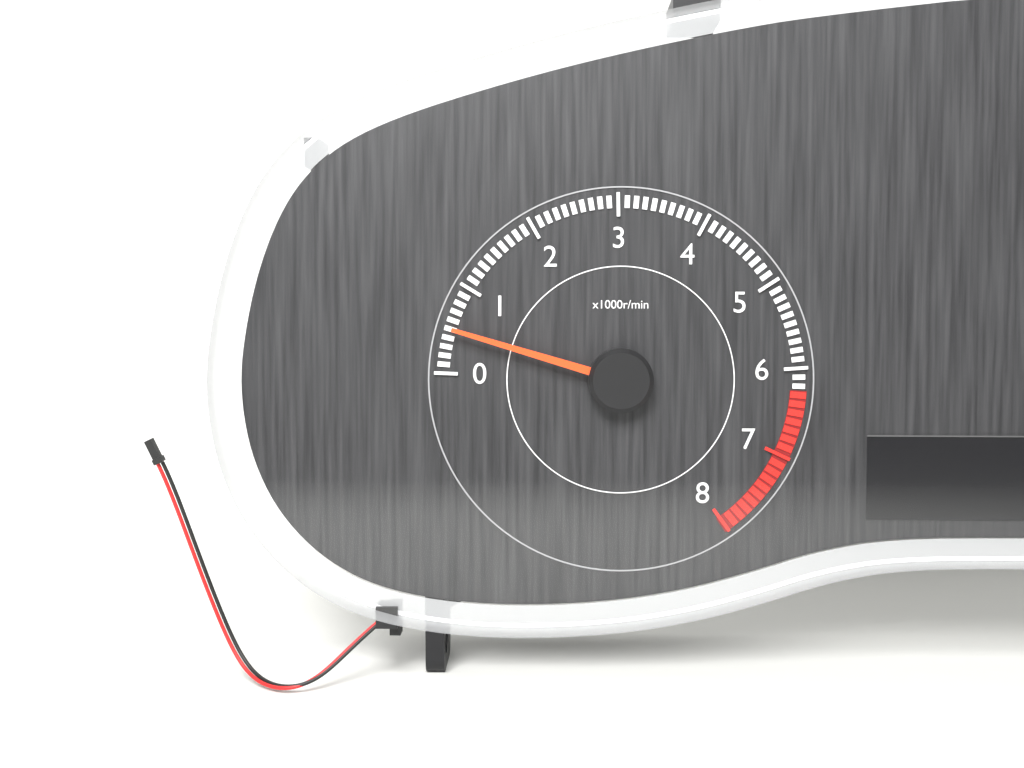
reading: 500 r/min
